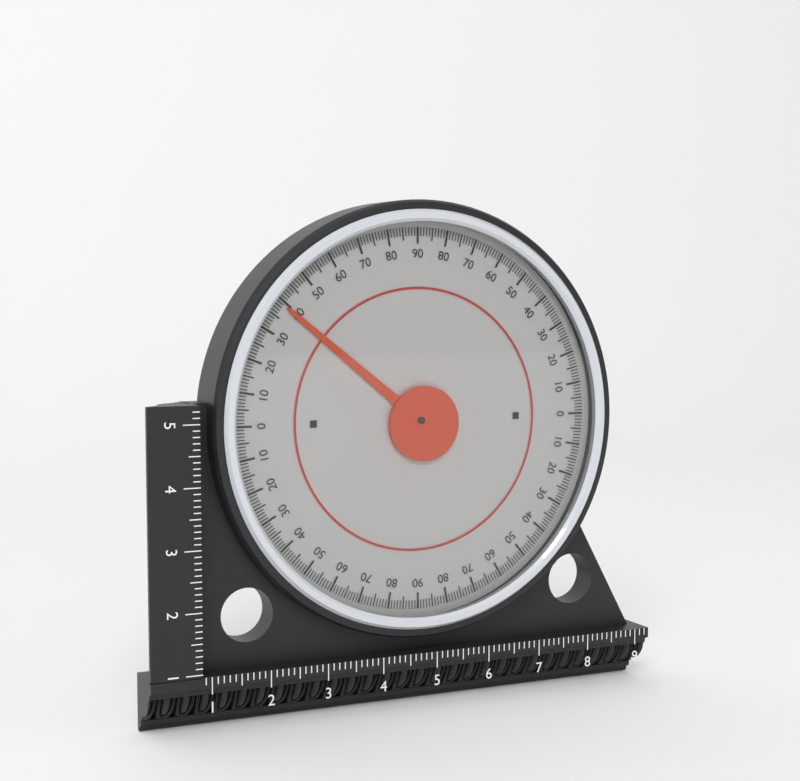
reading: 39 (no unit)
